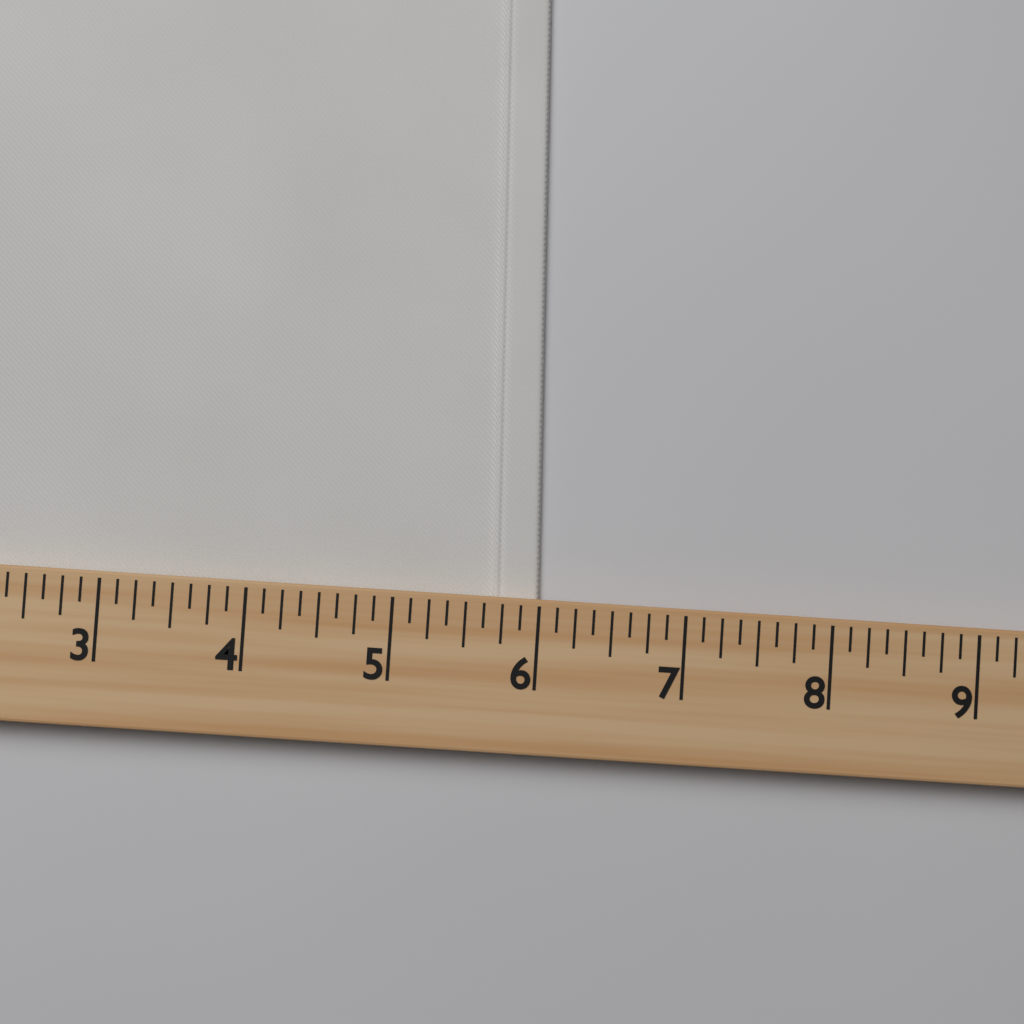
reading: 6.000 (no unit)
